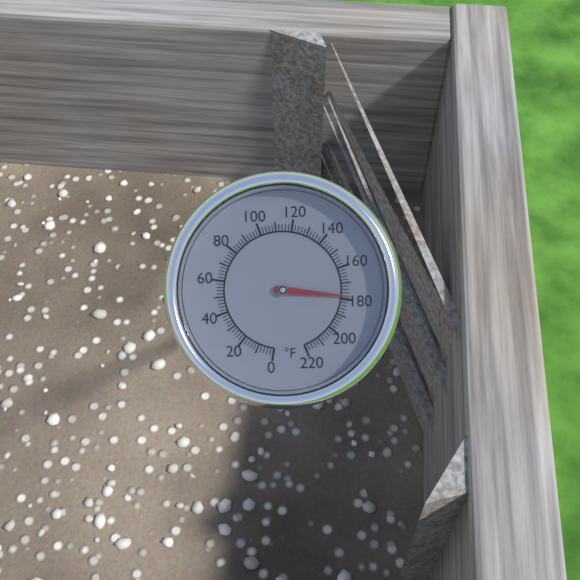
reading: 178 °F
